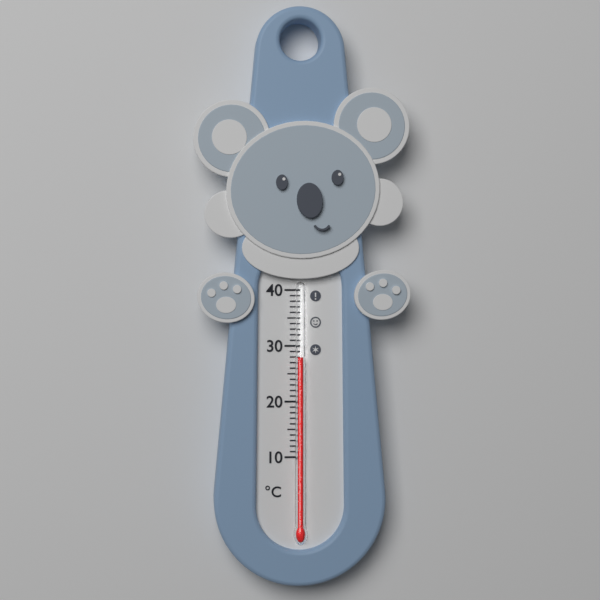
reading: 28 °C
